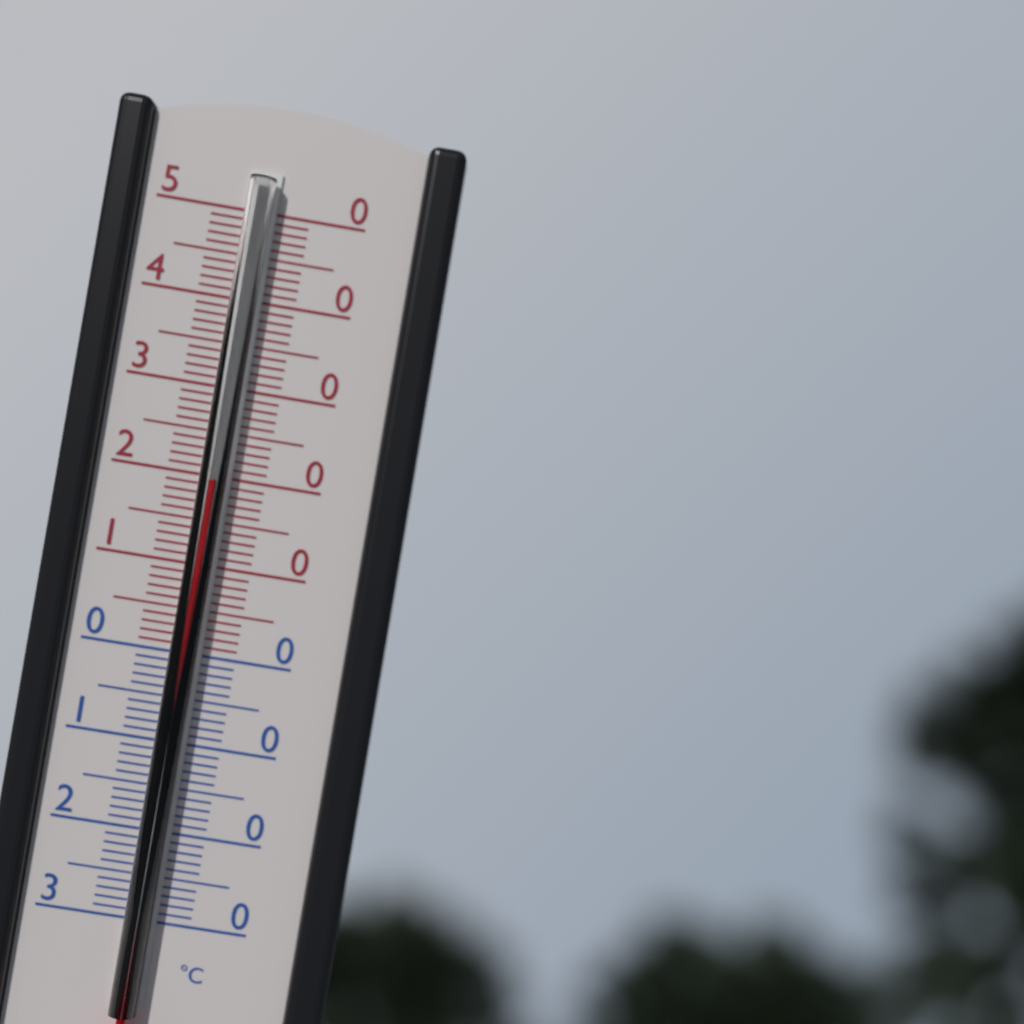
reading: 20 °C
